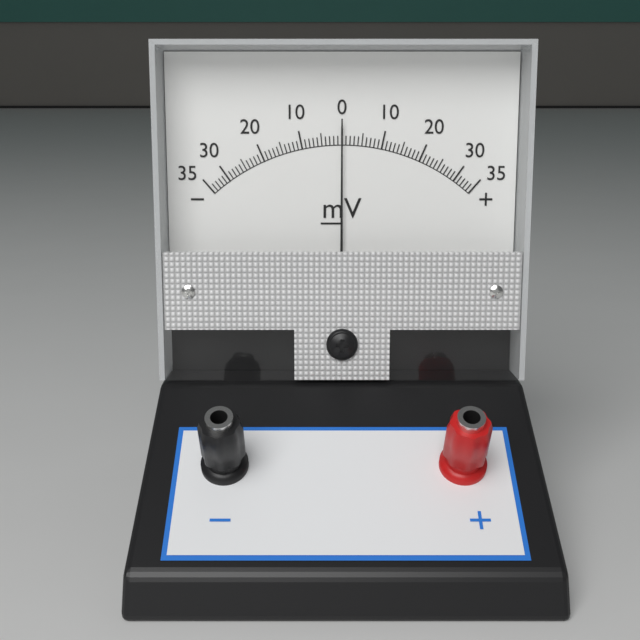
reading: 0 mV
